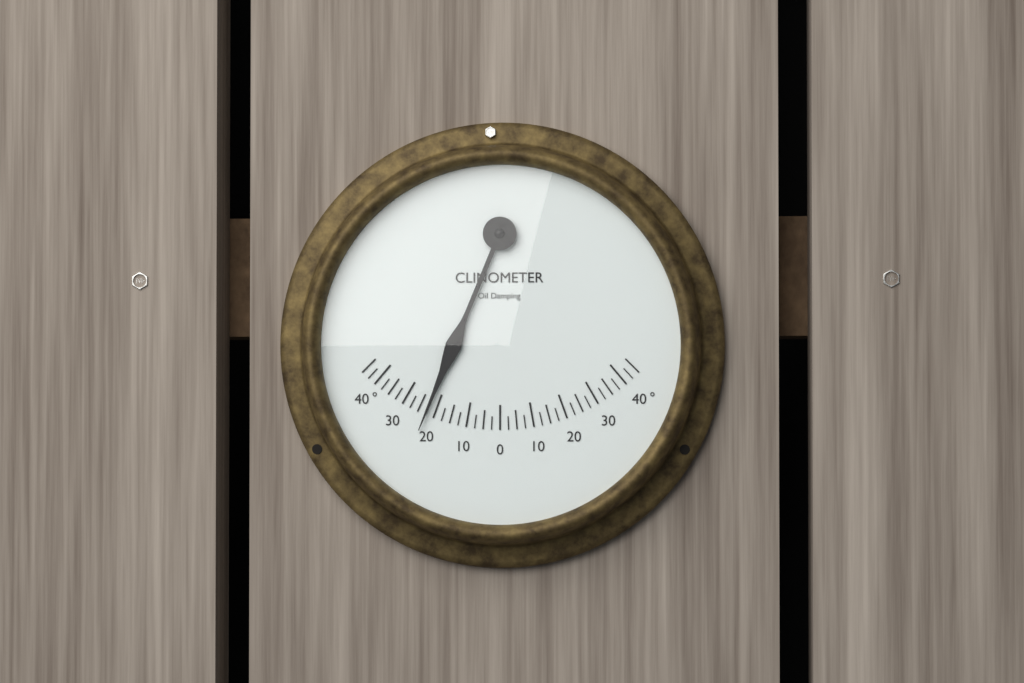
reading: -22.5 °
